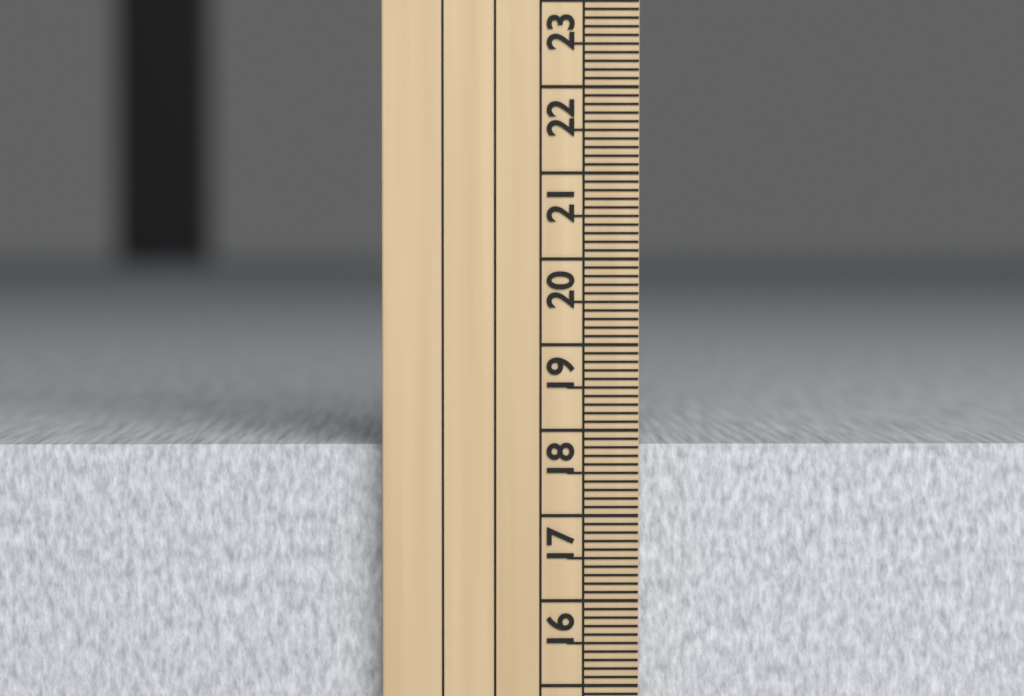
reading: 17.8 cm
